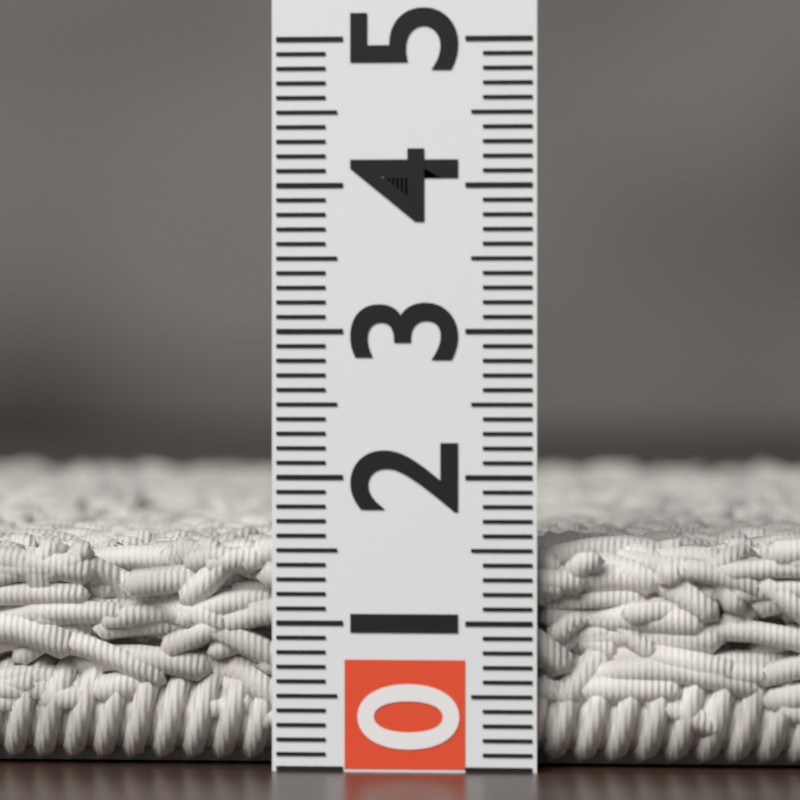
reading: 1.6 (no unit)
